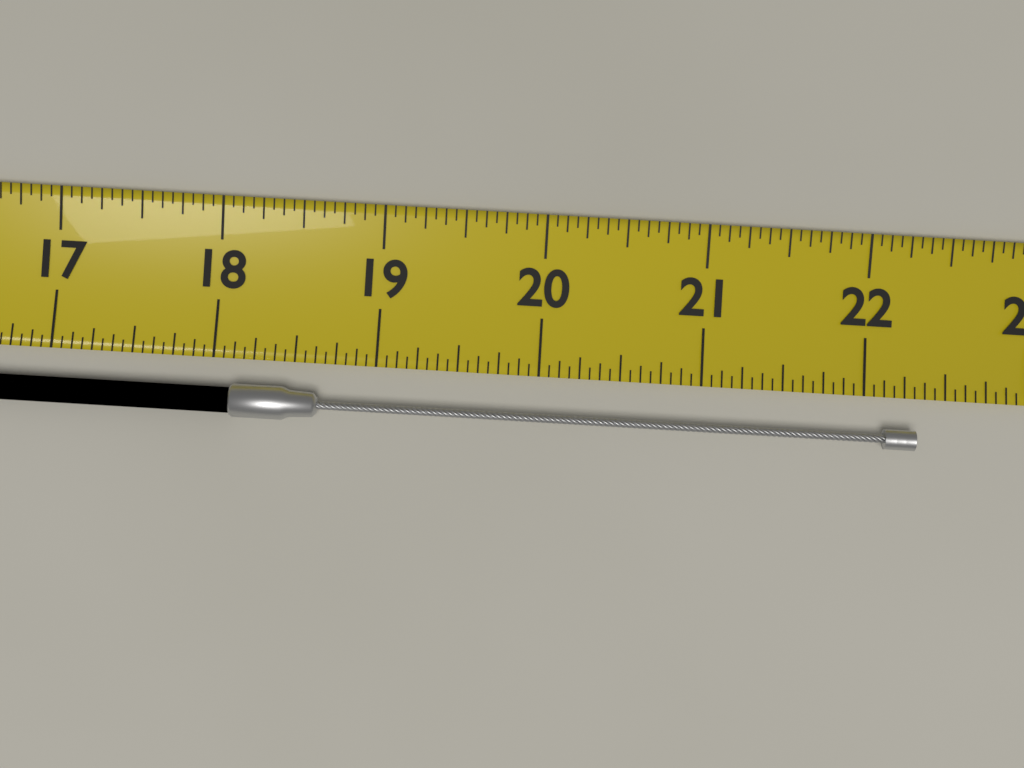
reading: 22.3125 (no unit)
